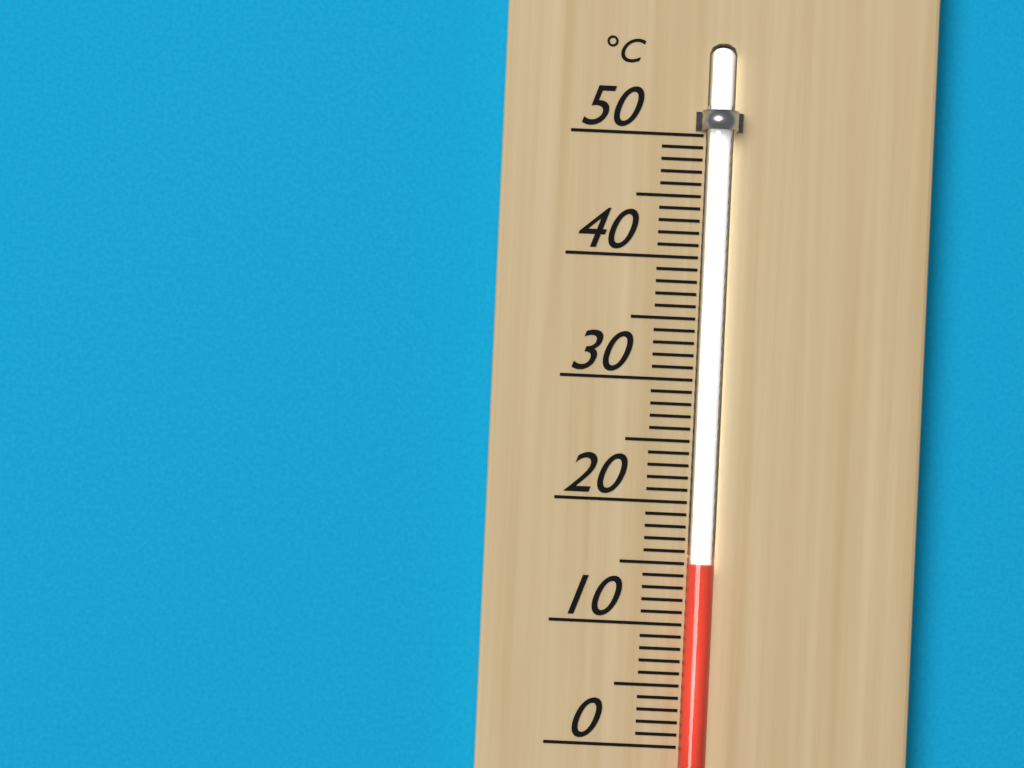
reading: 15 °C
